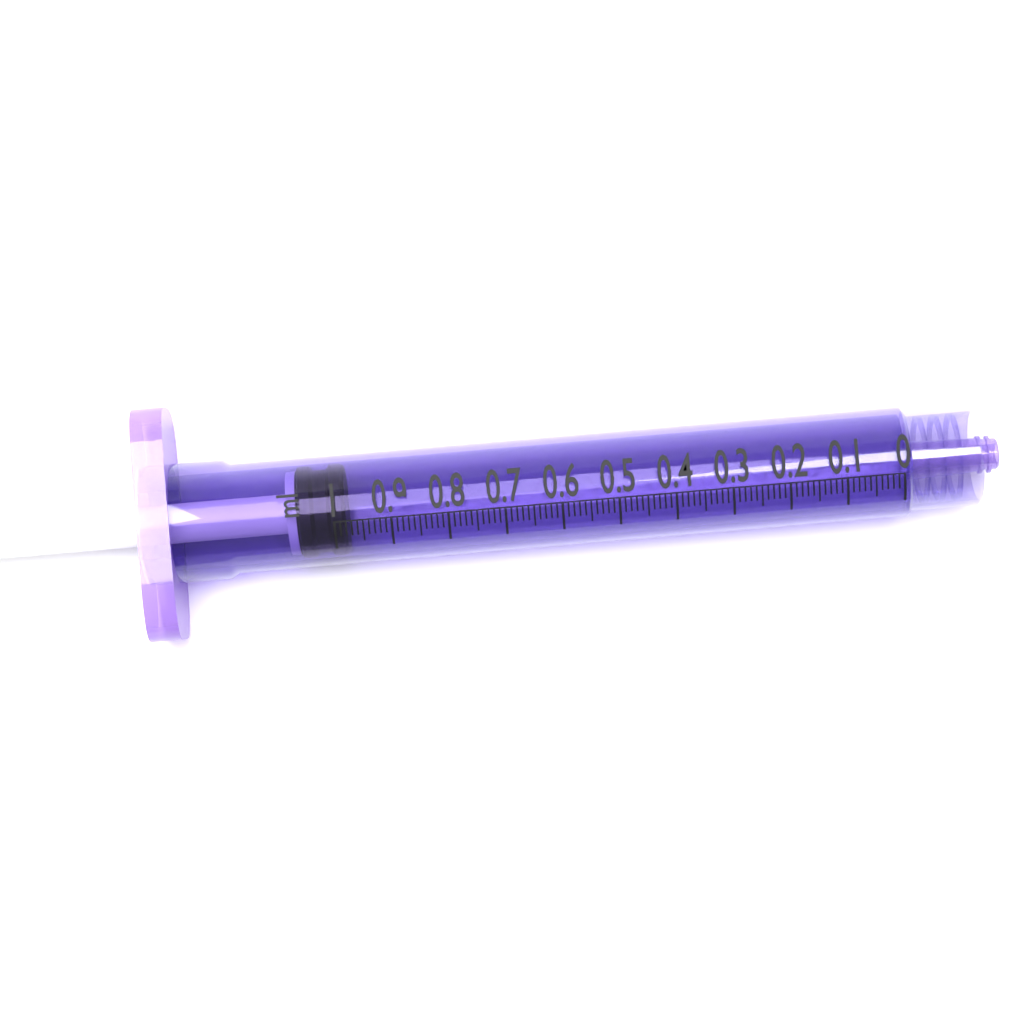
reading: 0.98 ml
